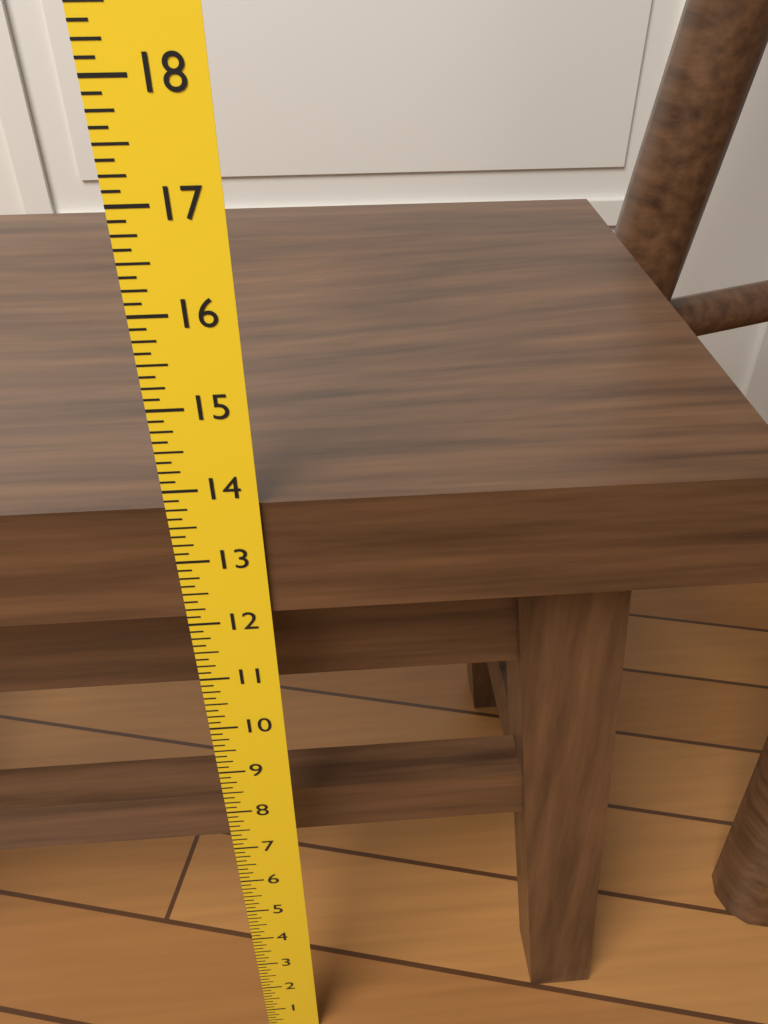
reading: 13.750 in
